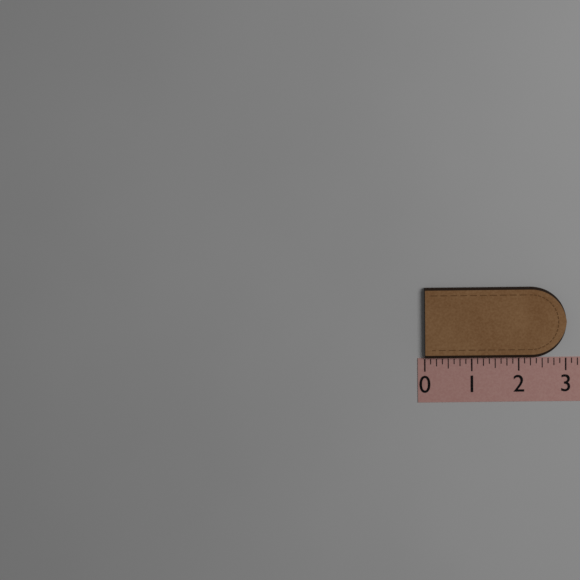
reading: 3.000 (no unit)
